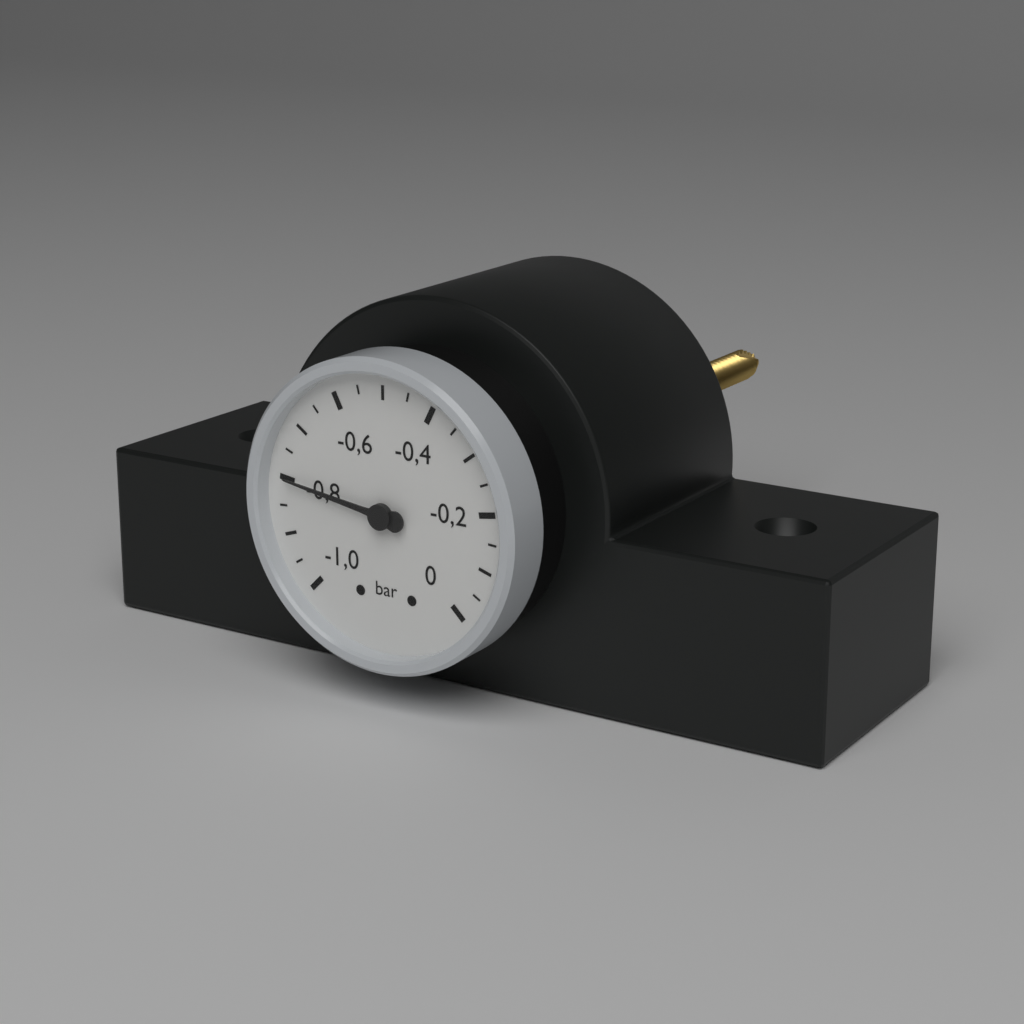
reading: -0.80 bar
